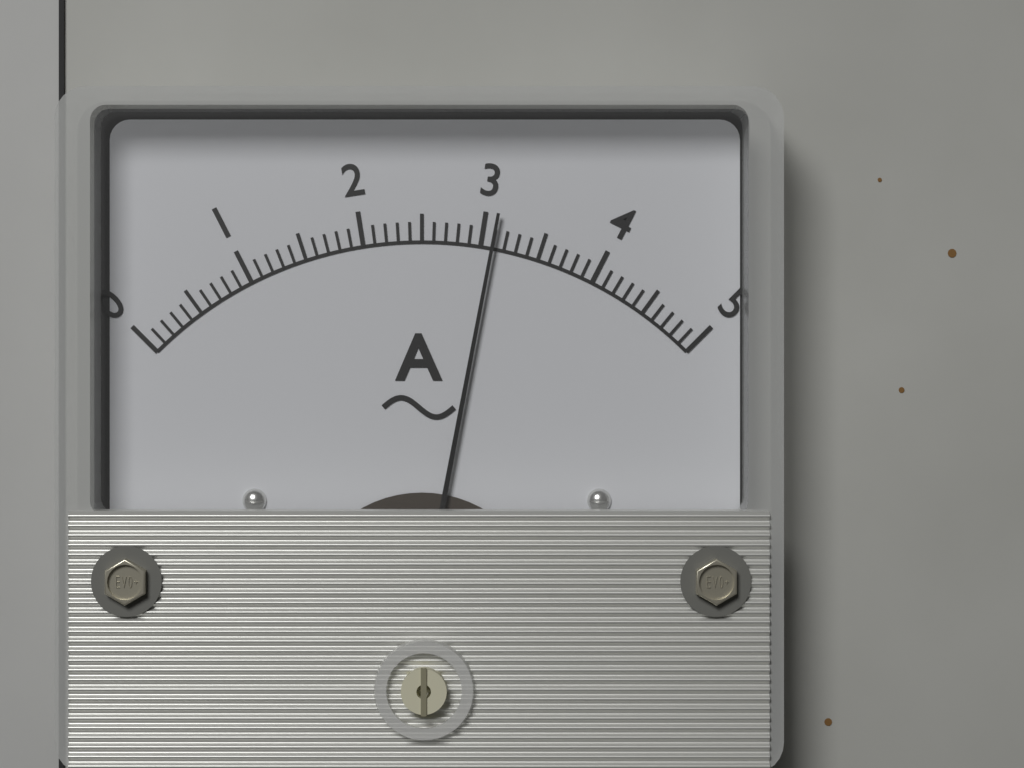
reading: 3.1 A
